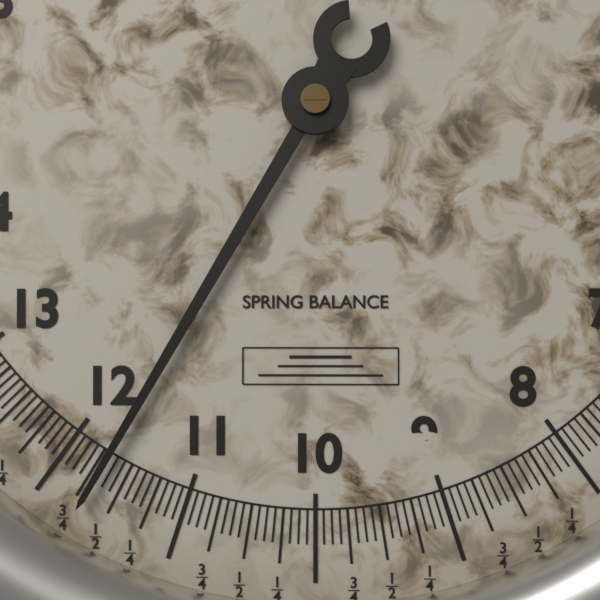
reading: 11.6875 (no unit)
